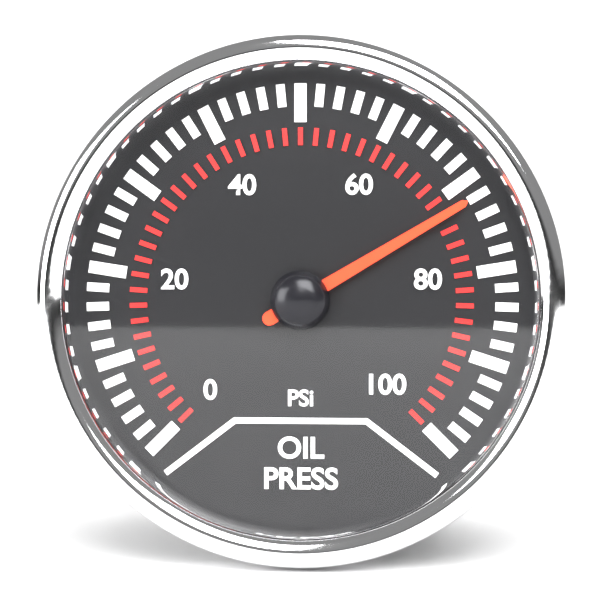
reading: 72 psi
